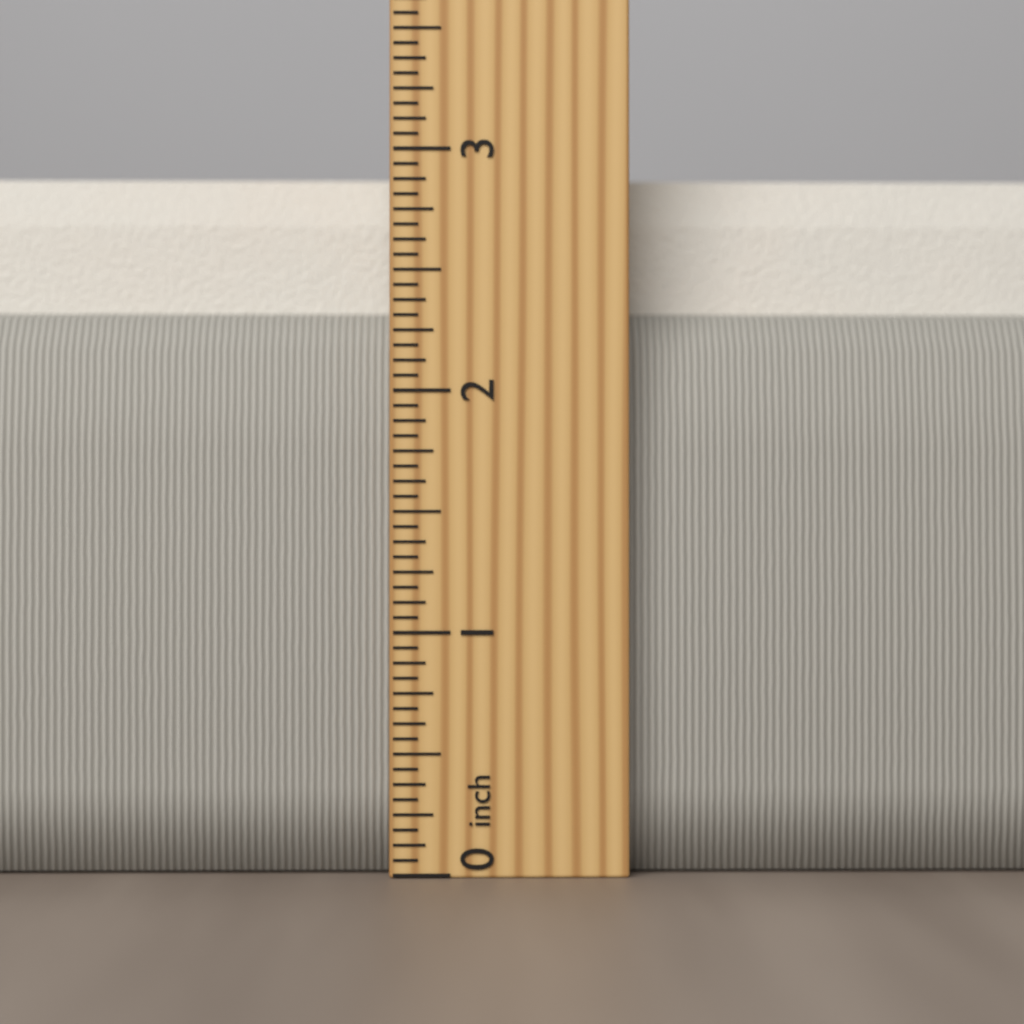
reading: 2.9375 inch
